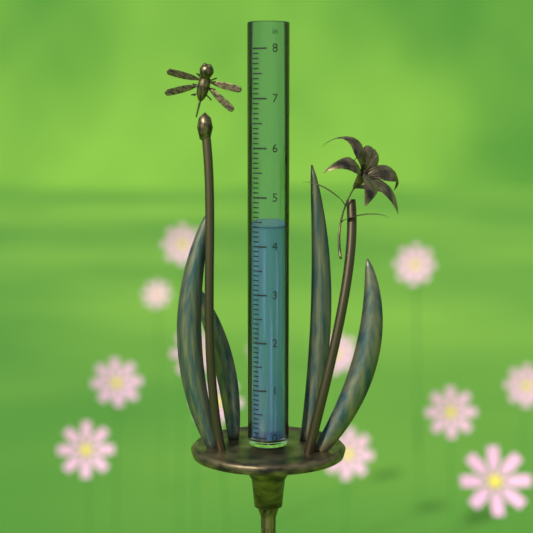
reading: 4.4 in
